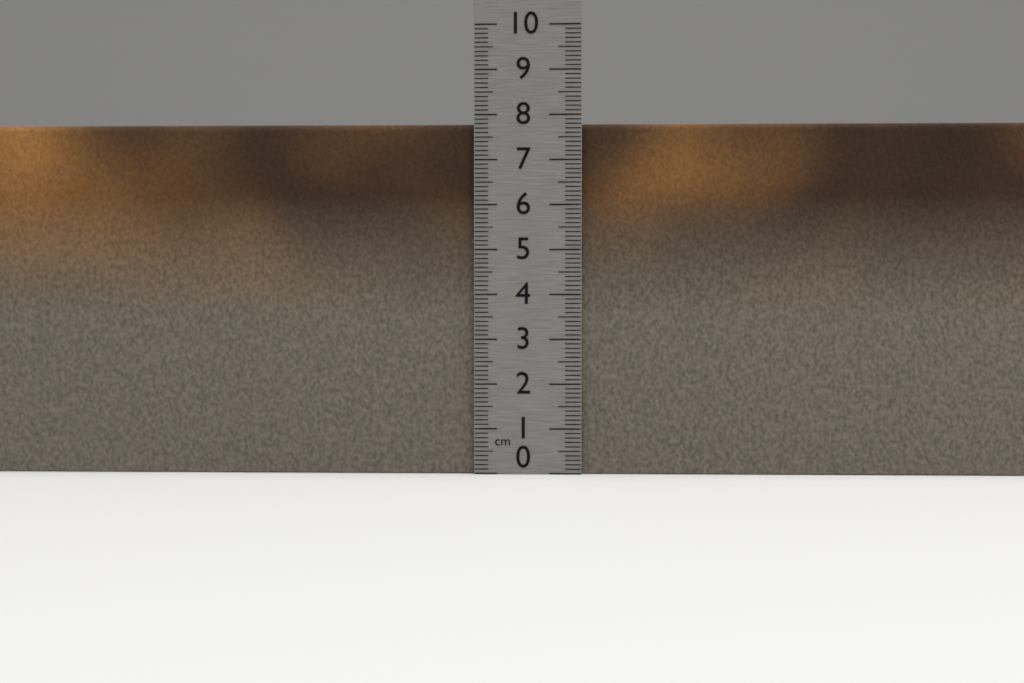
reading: 7.8 cm
